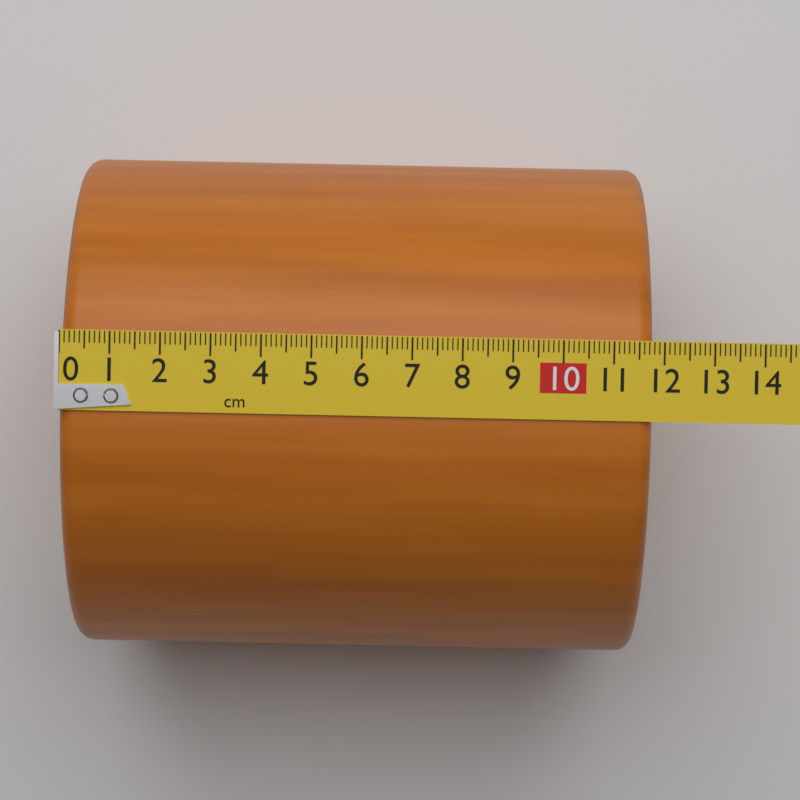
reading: 11.8 cm
